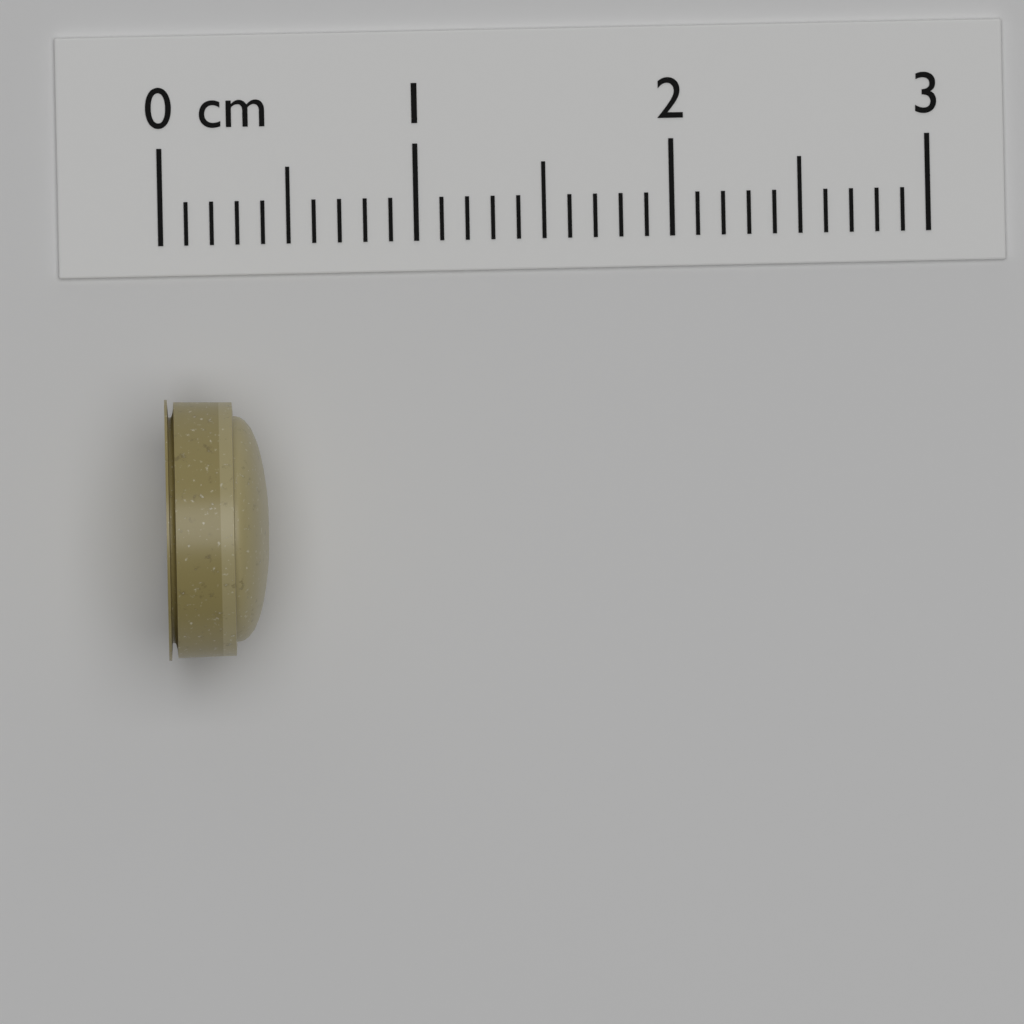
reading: 0.4 cm
